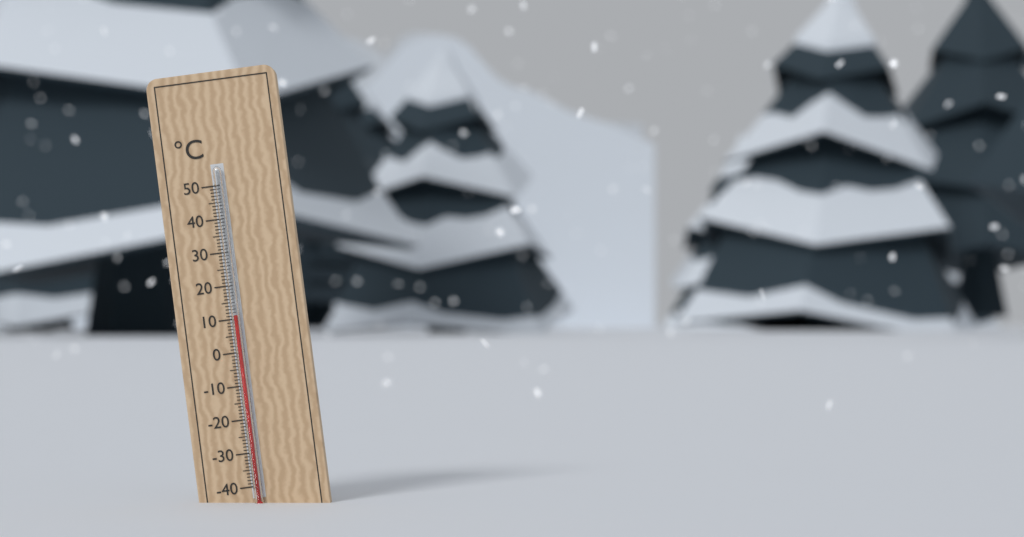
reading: 11 °C
